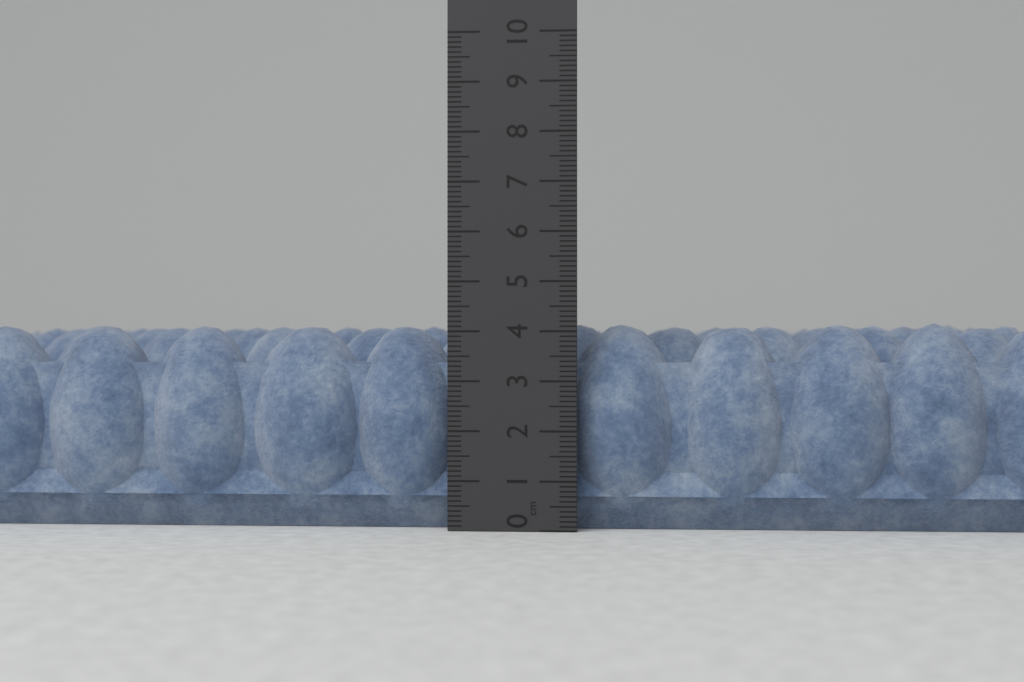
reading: 4.2 cm
